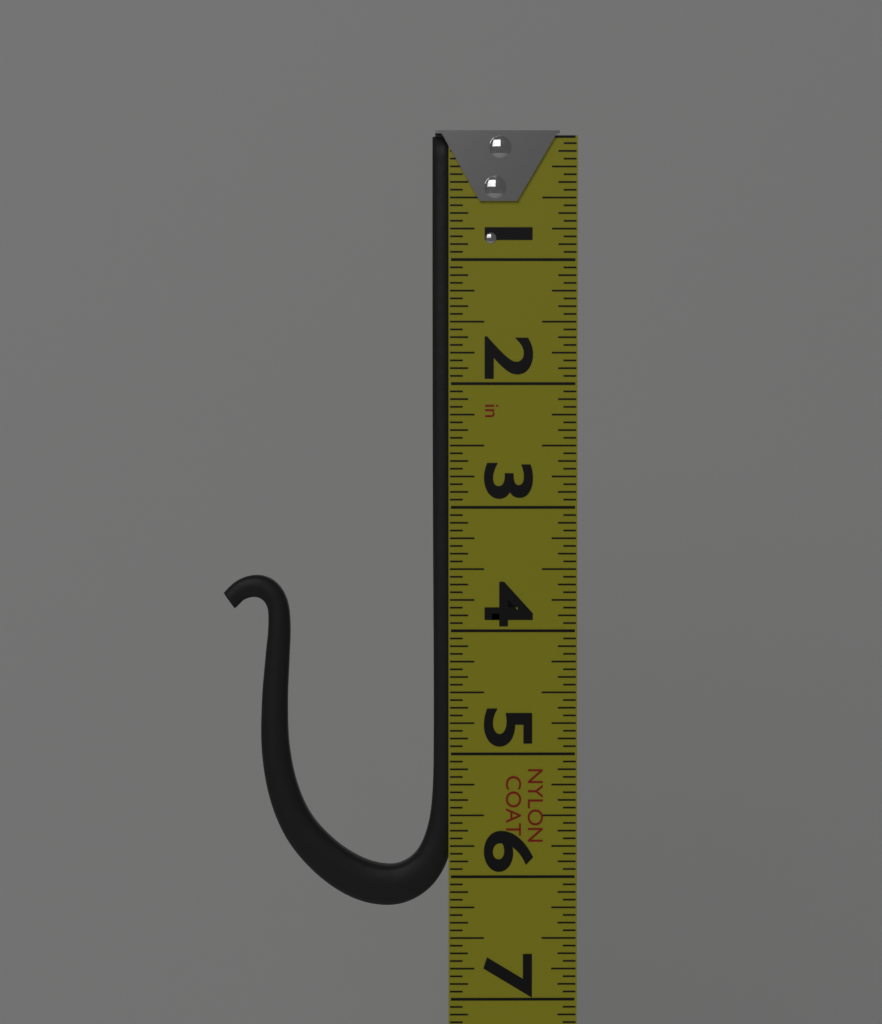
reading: 6.2500 in
